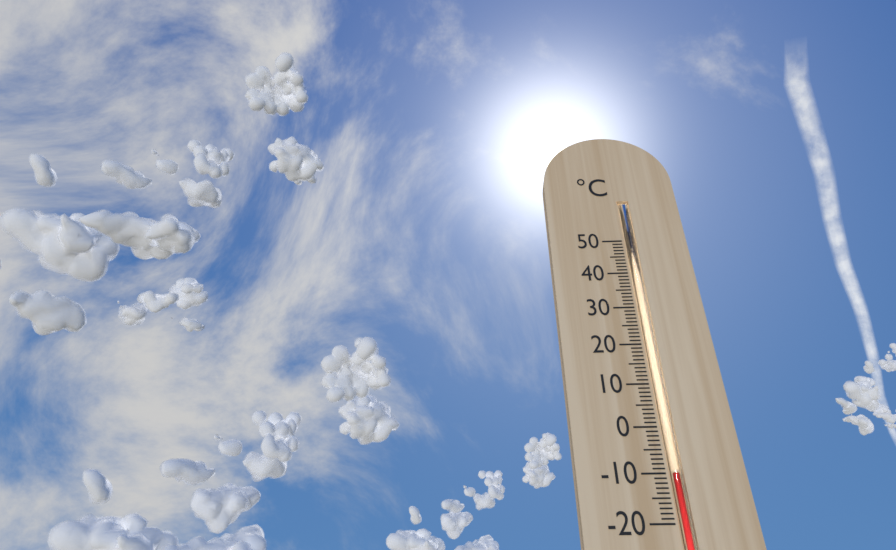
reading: -10 °C
